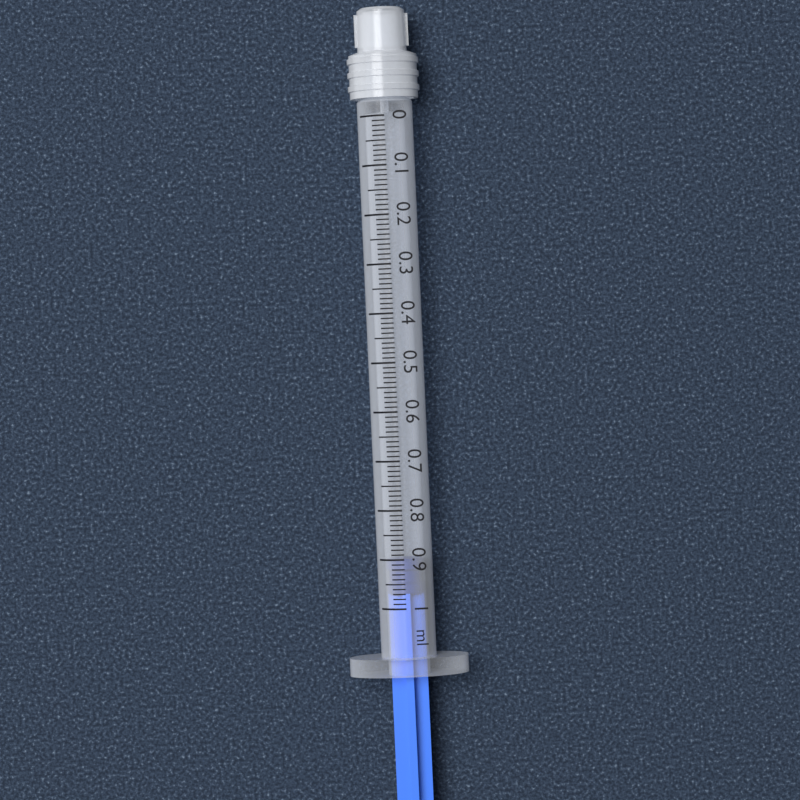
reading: 0.90 ml
